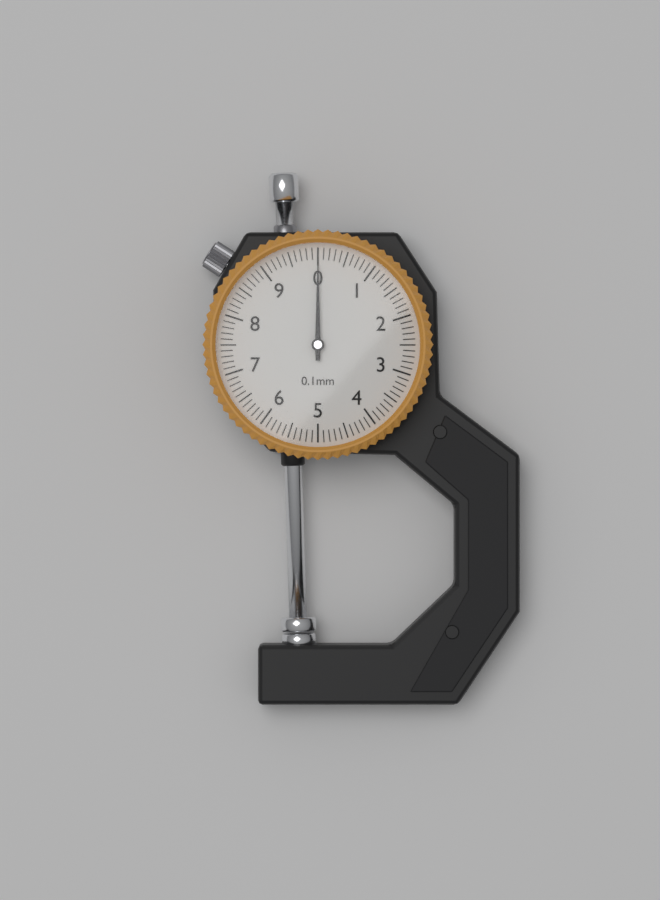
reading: 0.0 mm
